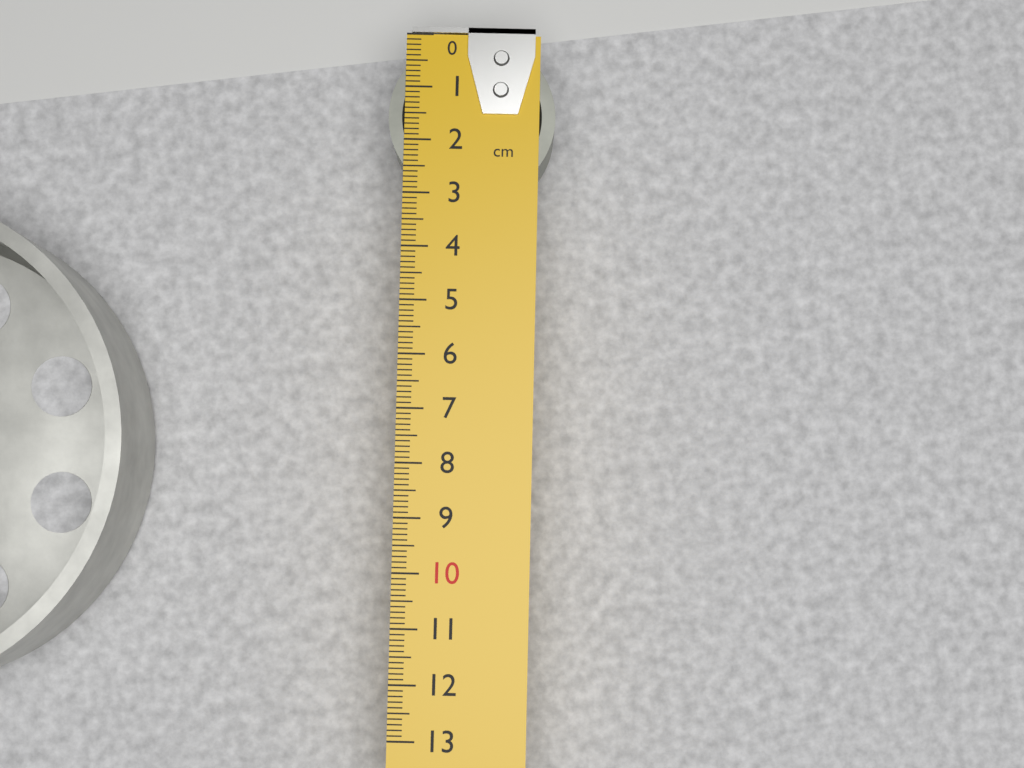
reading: 3.1 cm
